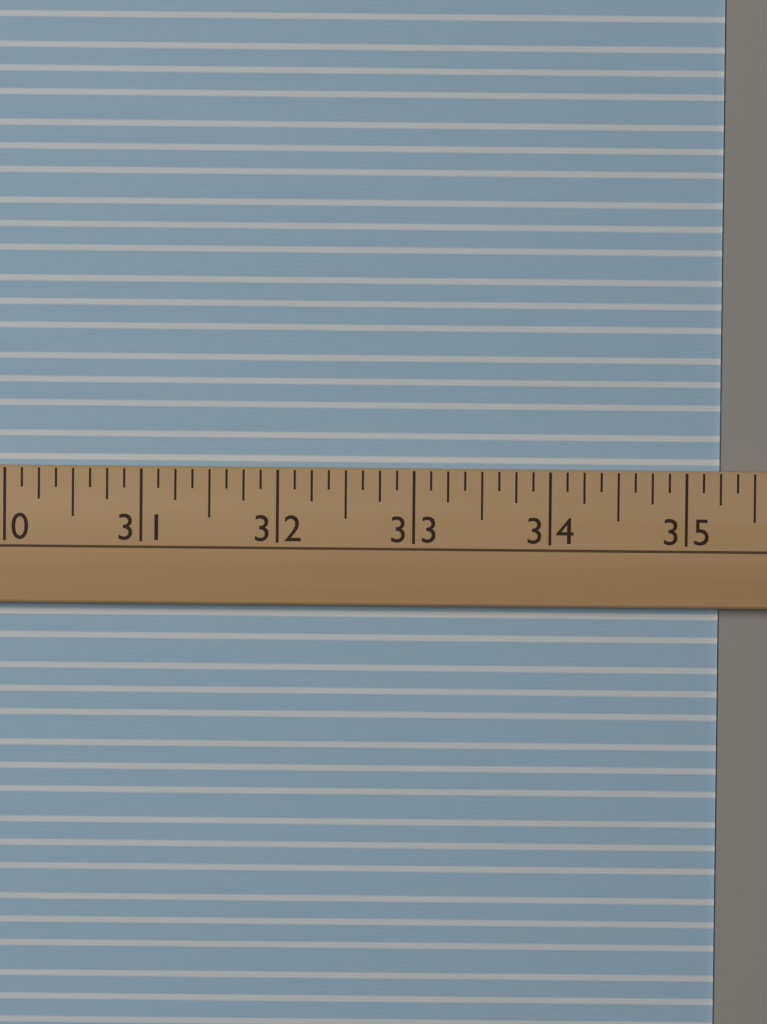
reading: 35.250 (no unit)
